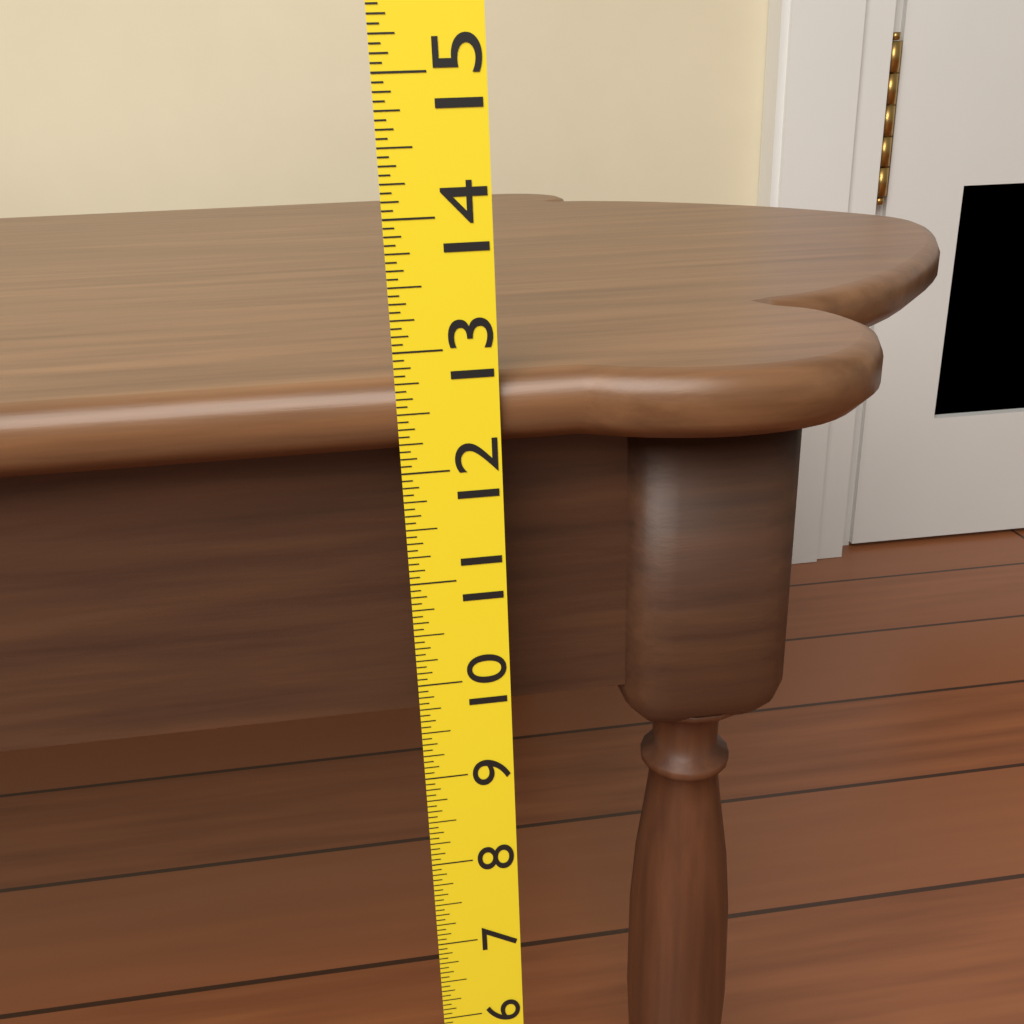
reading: 12.7500 (no unit)
